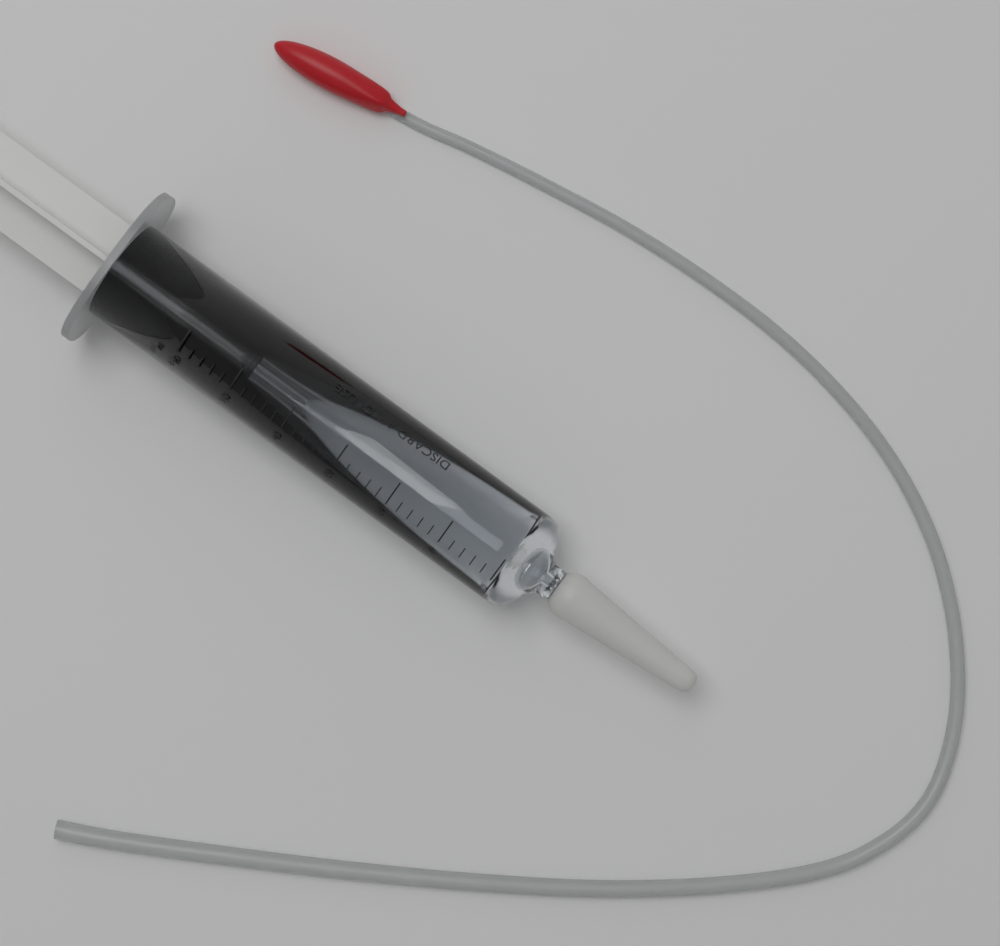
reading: 48 ml
